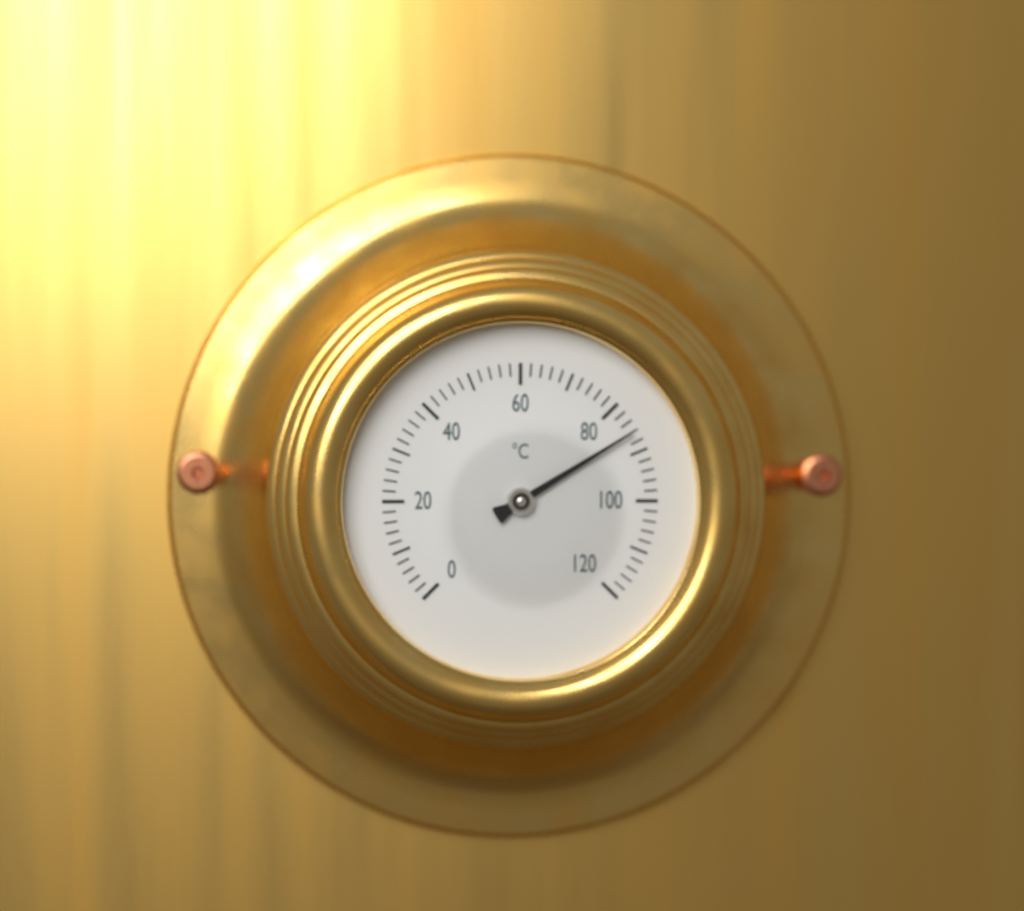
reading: 86 °C
